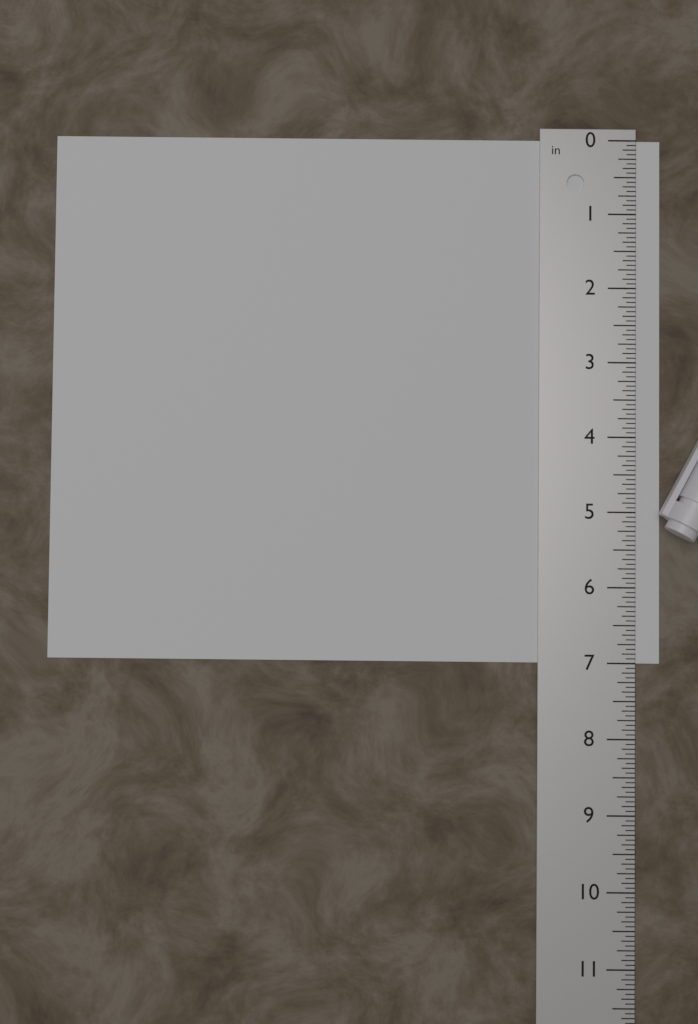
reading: 7.0000 in
